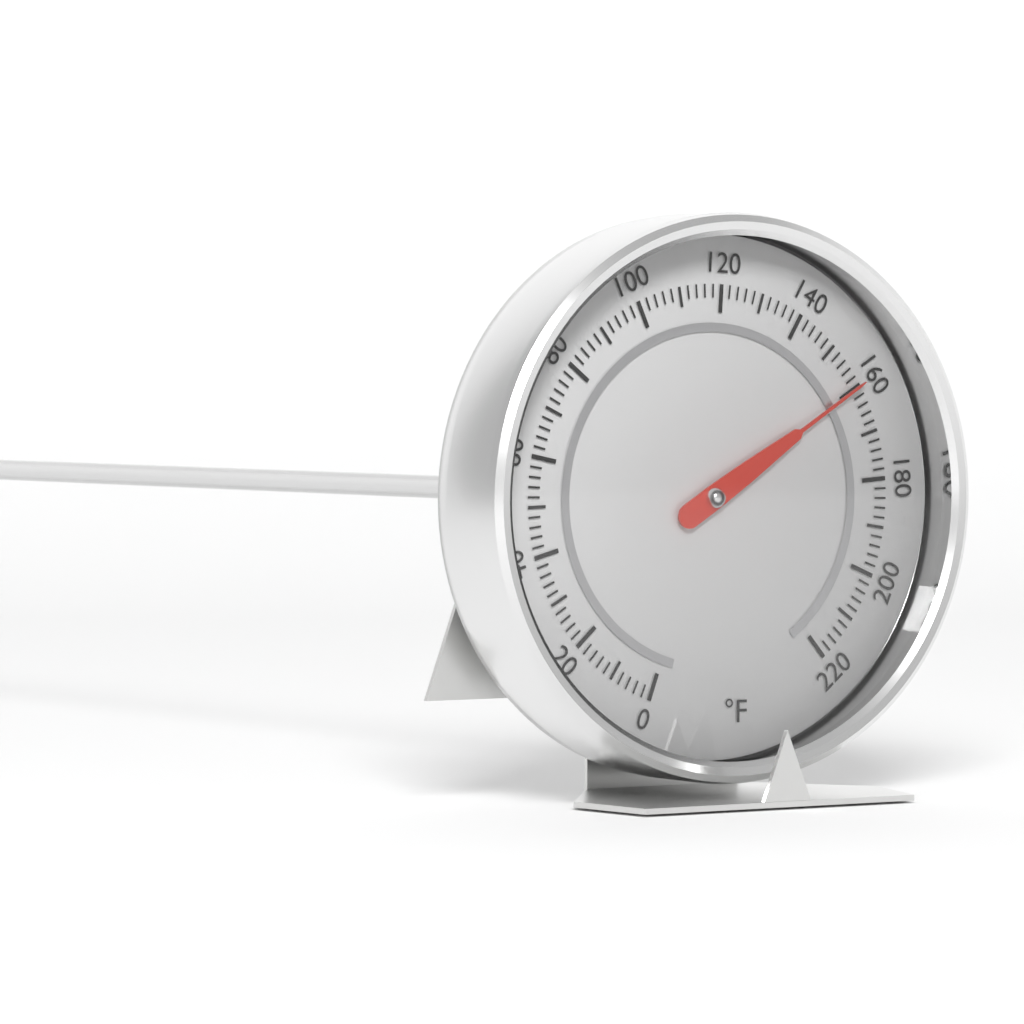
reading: 160 °F
